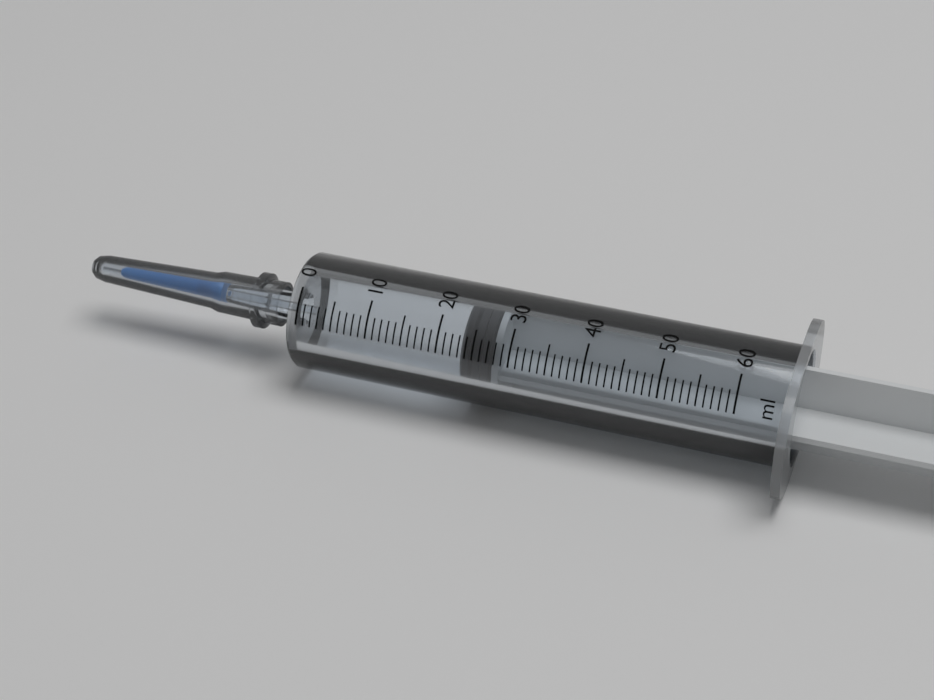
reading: 23 ml
